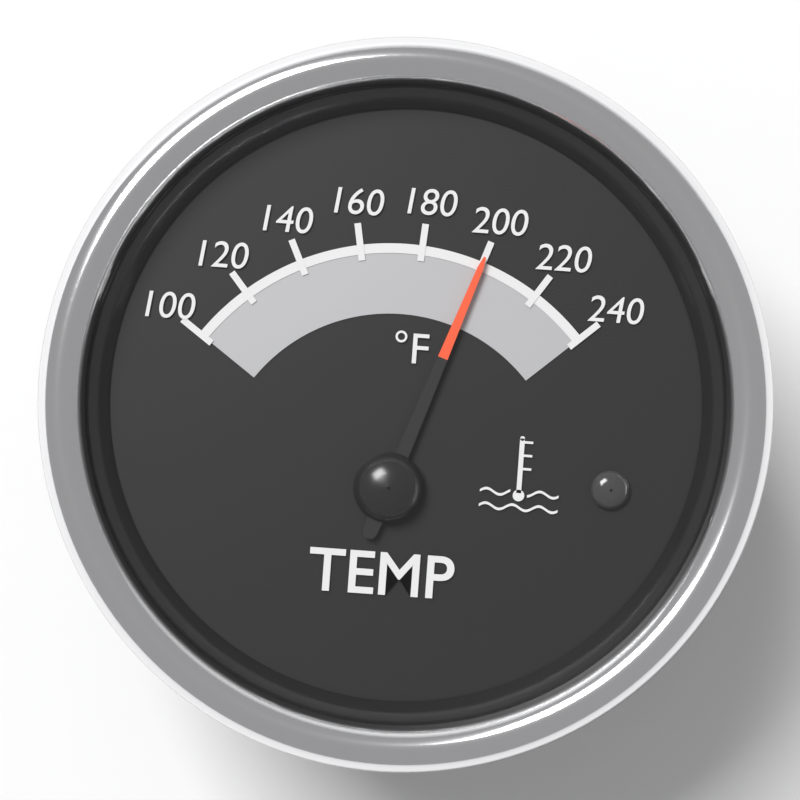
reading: 200 °F
